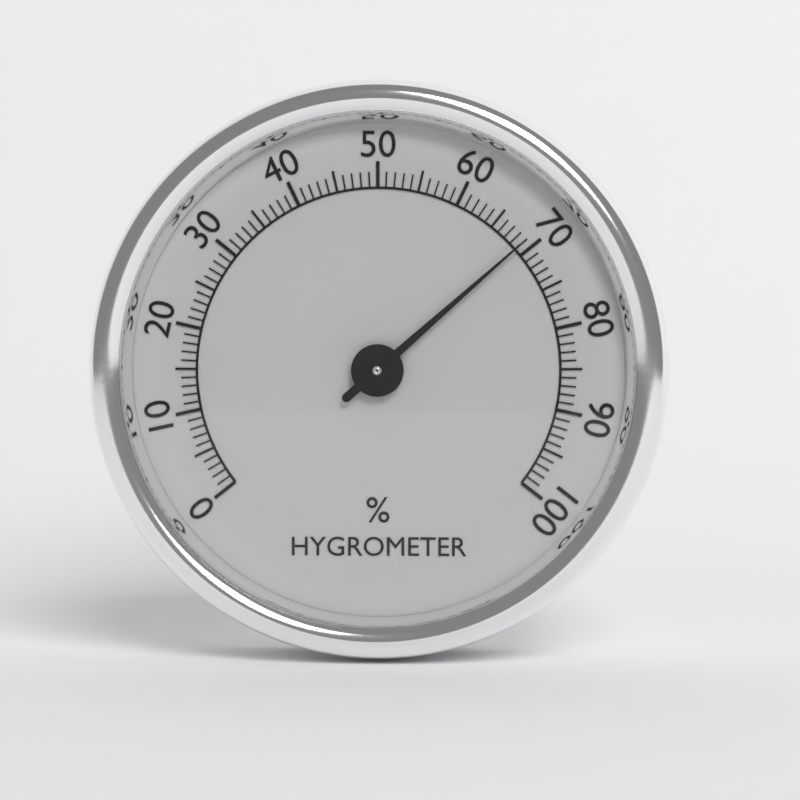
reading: 69 %
